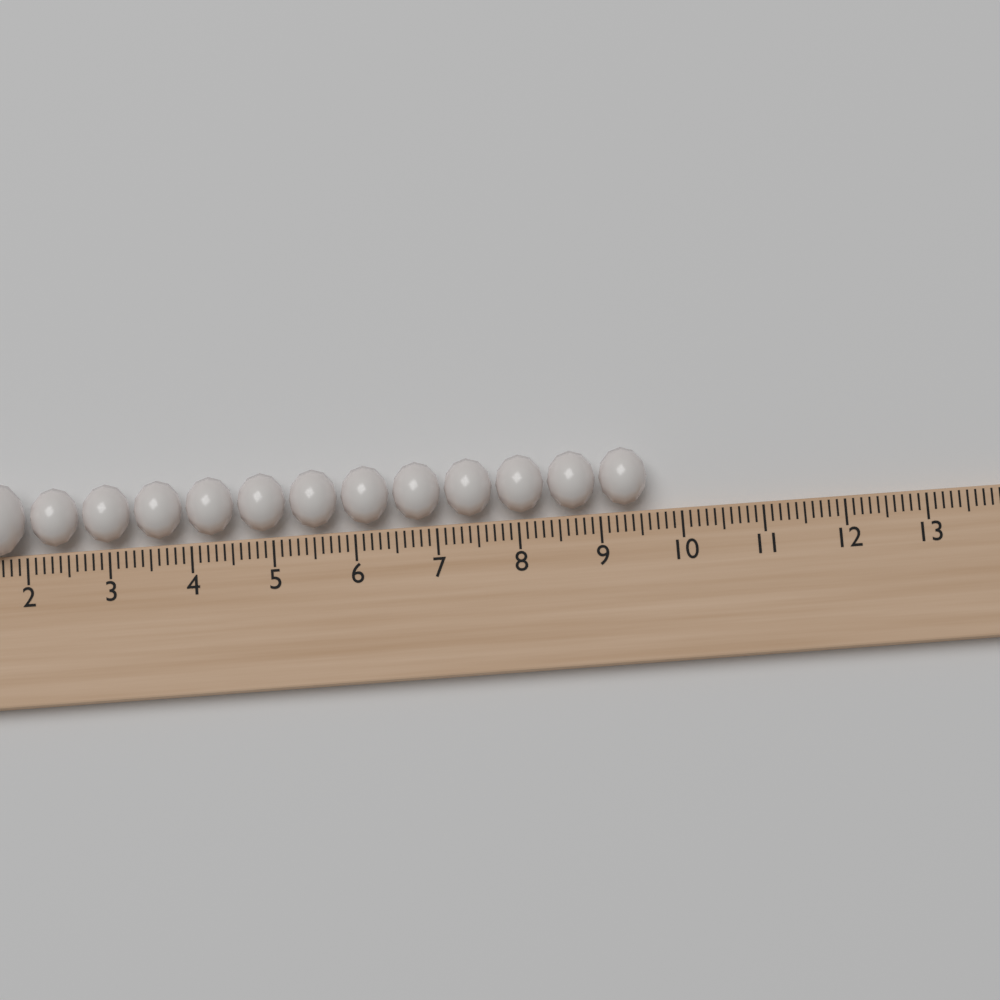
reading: 9.6 (no unit)
